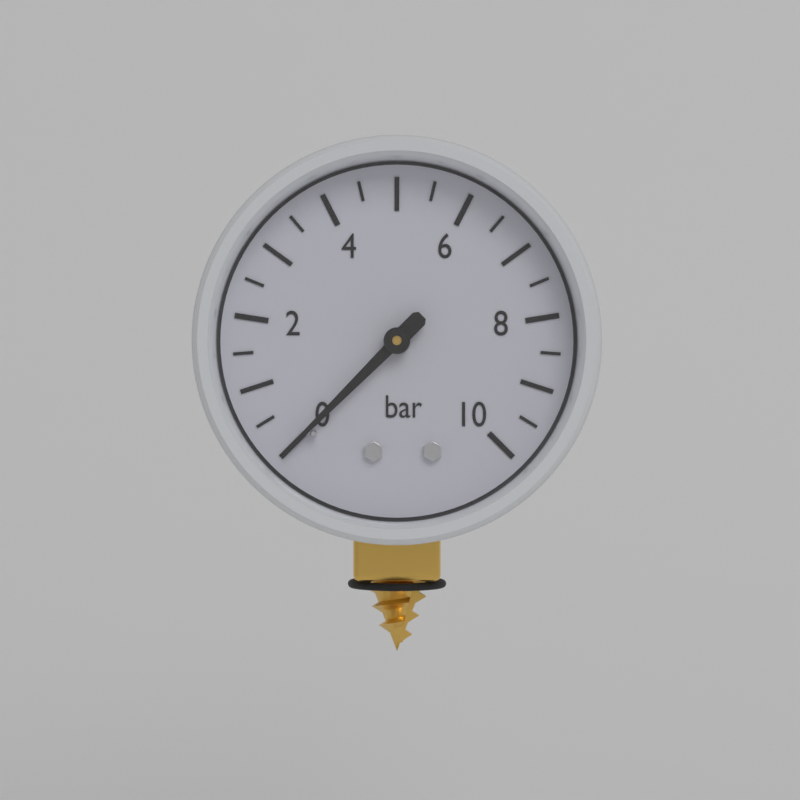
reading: 0.0 bar
